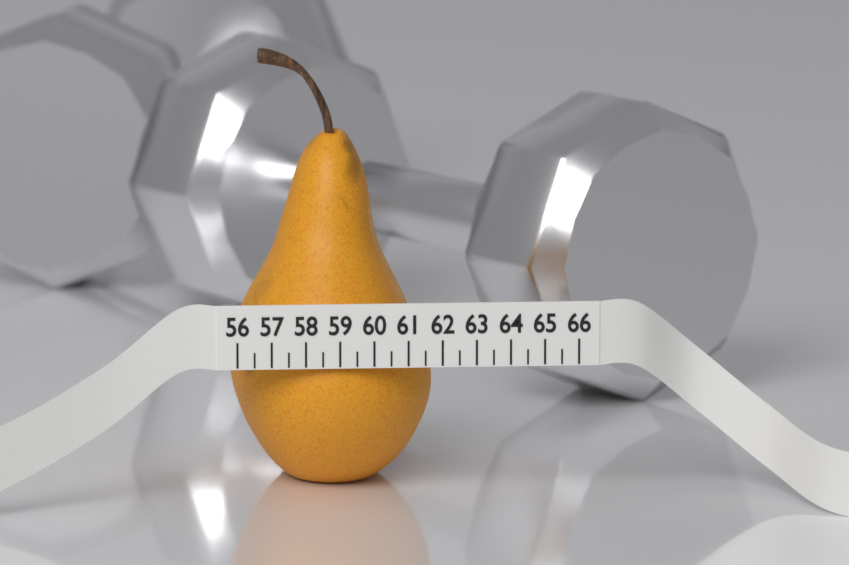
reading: 62.0 (no unit)
